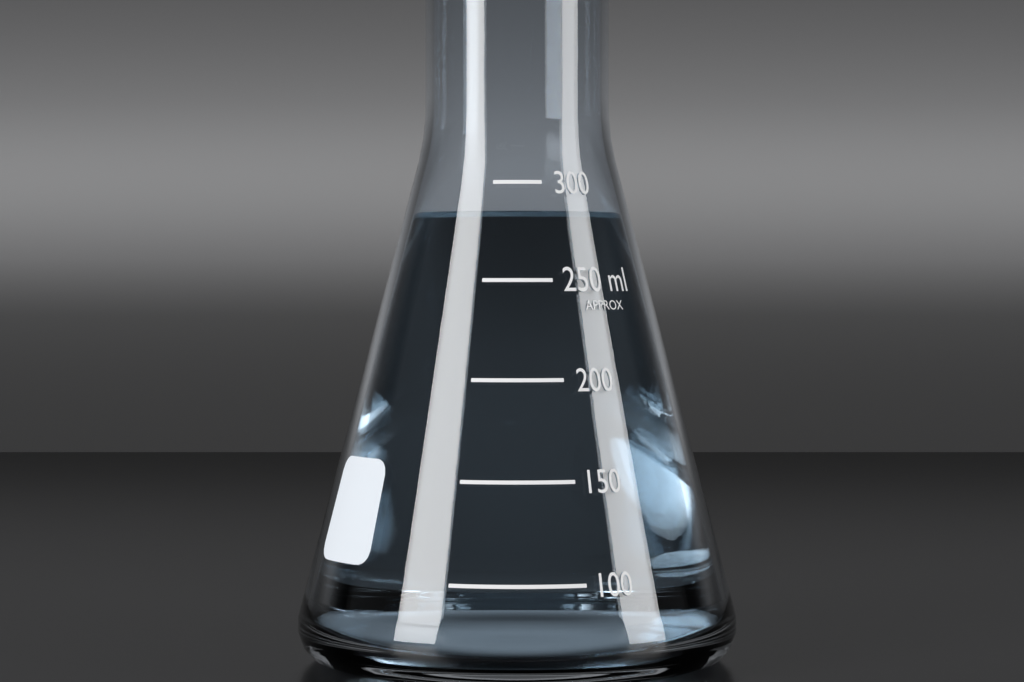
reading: 285 ml
